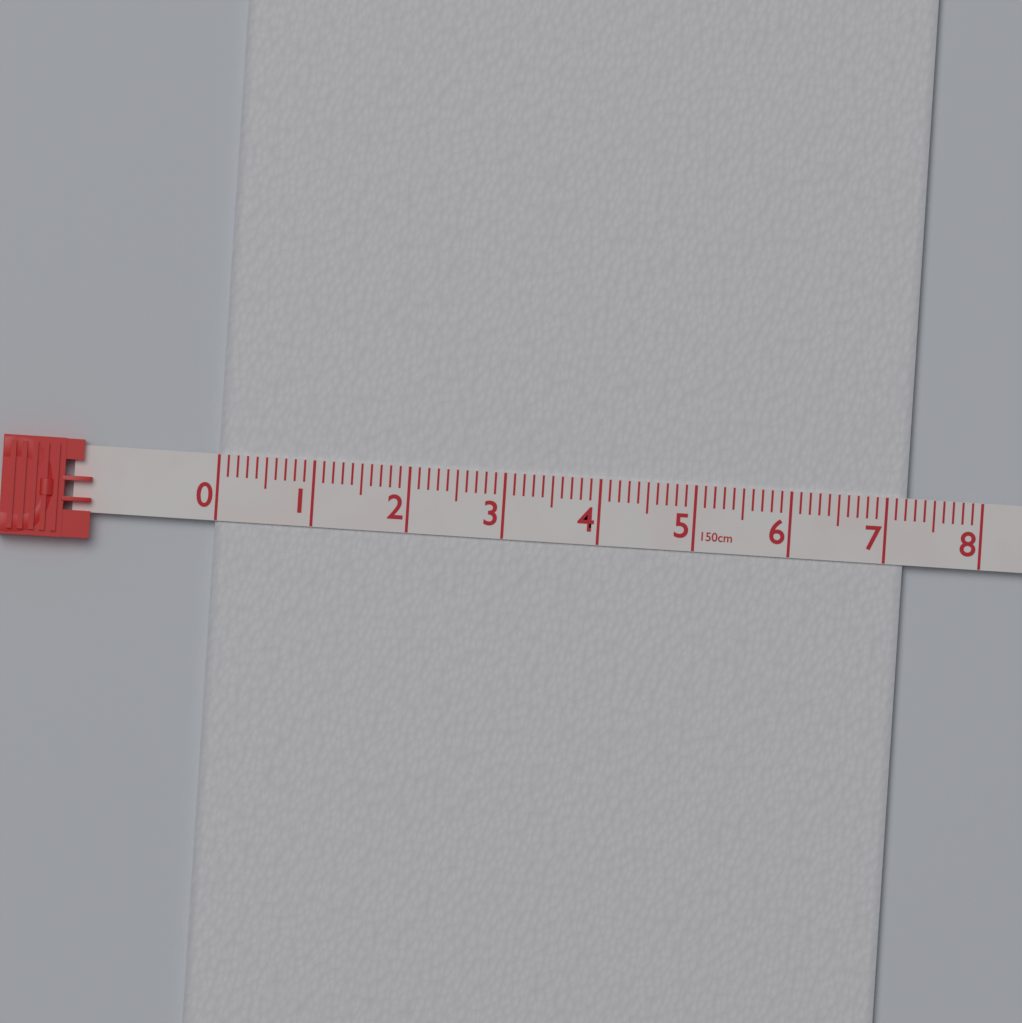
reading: 7.2 cm
